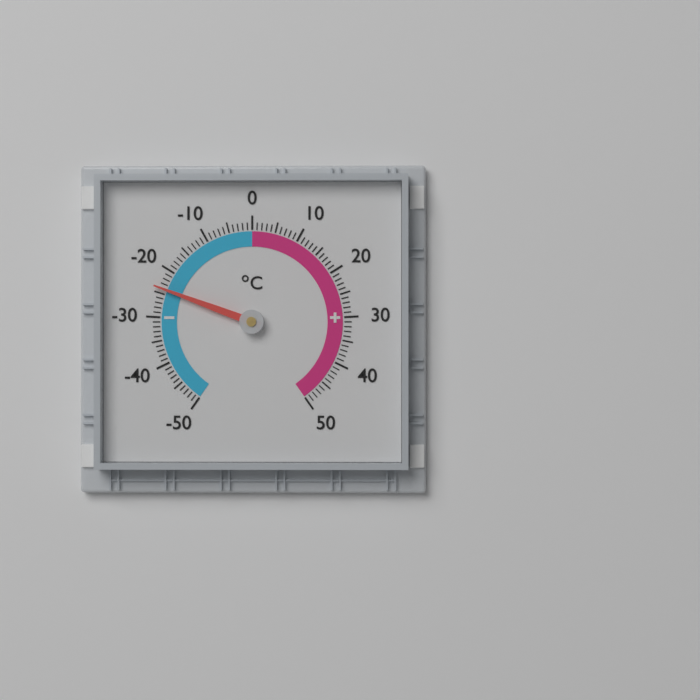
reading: -24 °C
